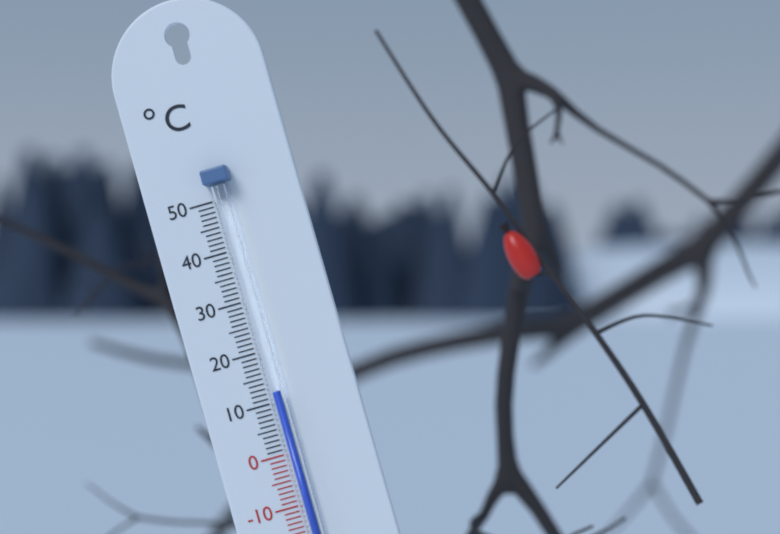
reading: 12 °C
